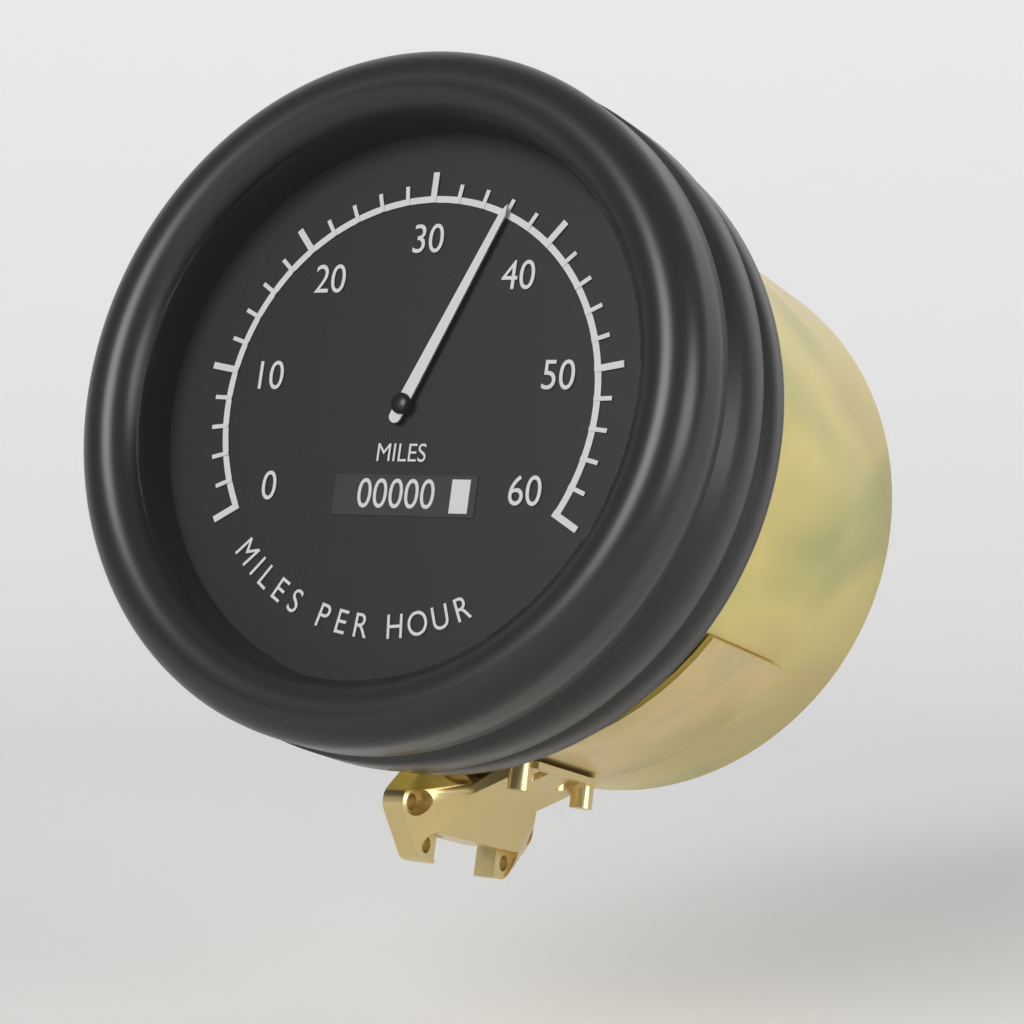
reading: 36 mph
